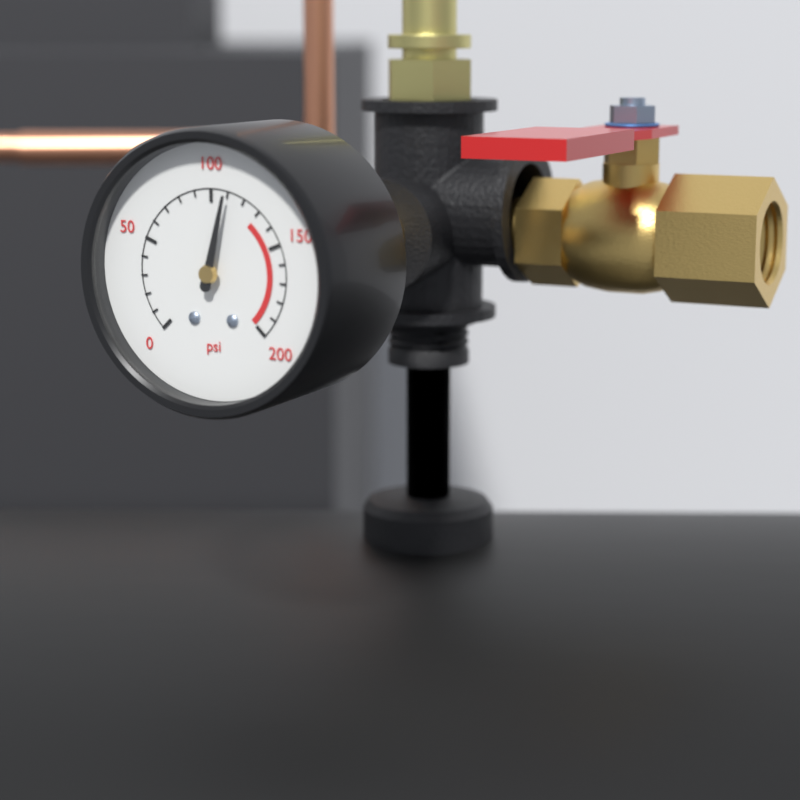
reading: 110 psi
